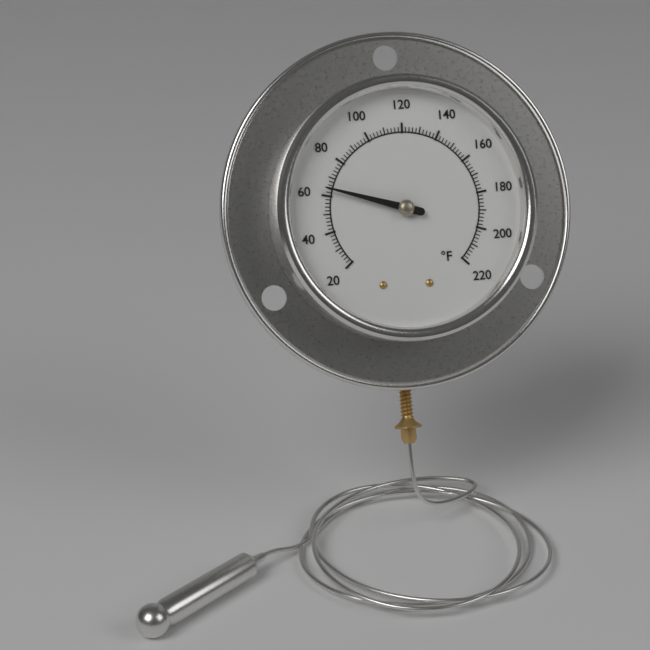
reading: 64 °F
